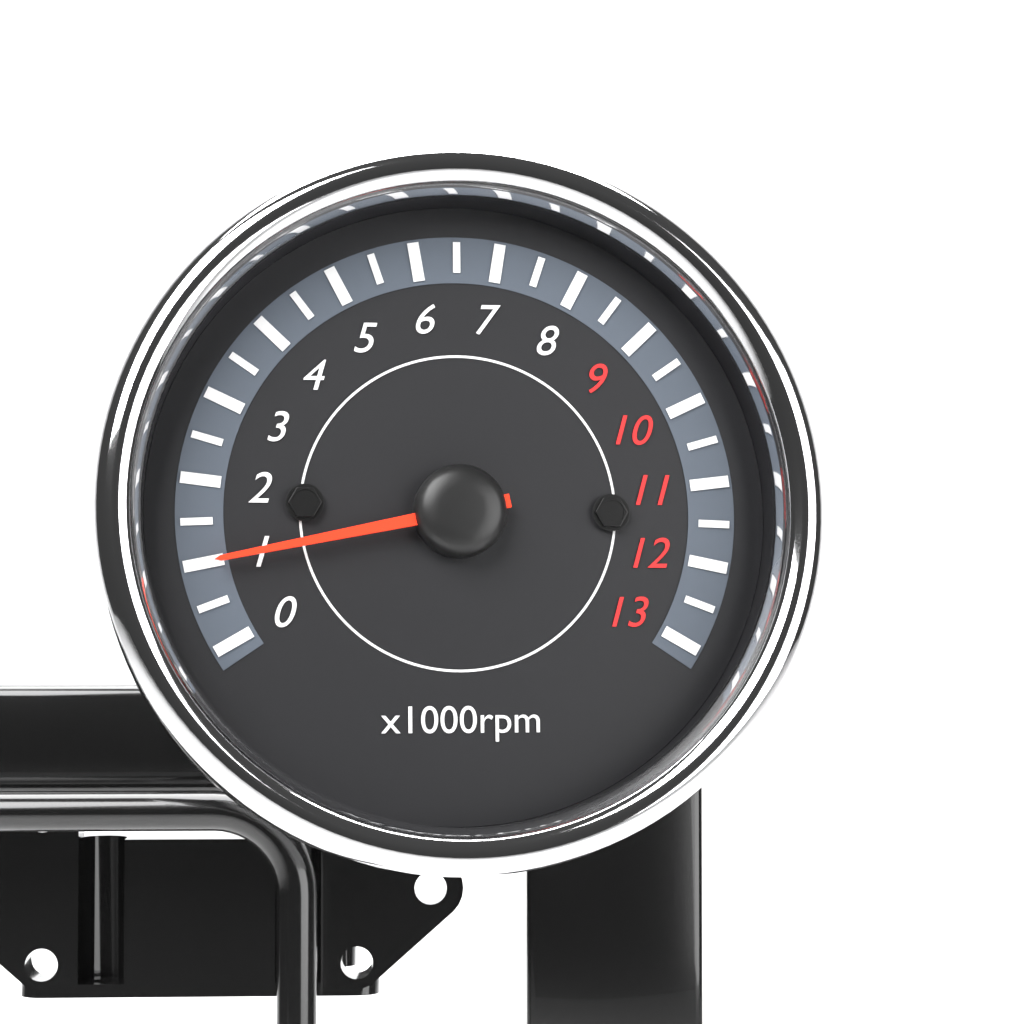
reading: 1000 rpm
